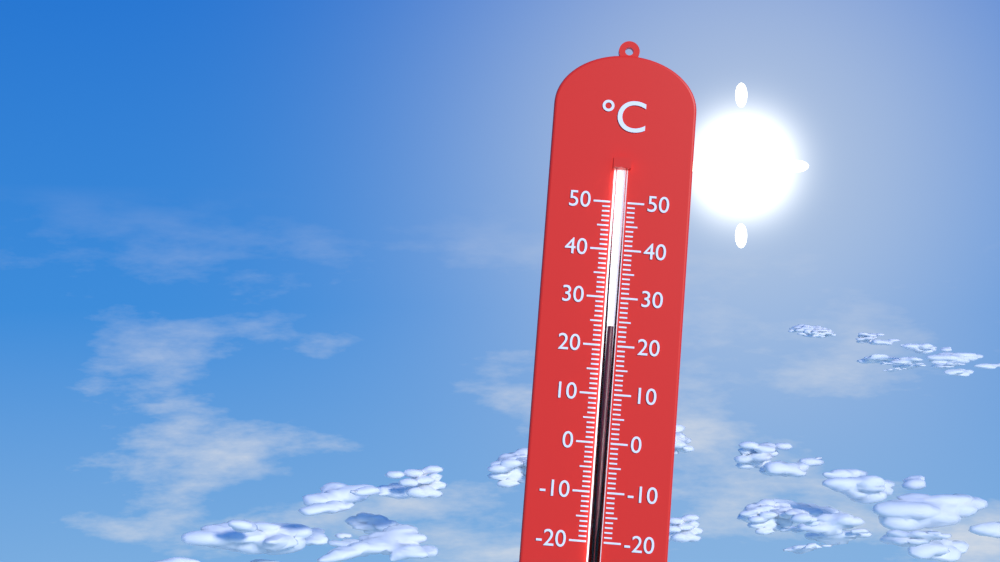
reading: 24 °C
